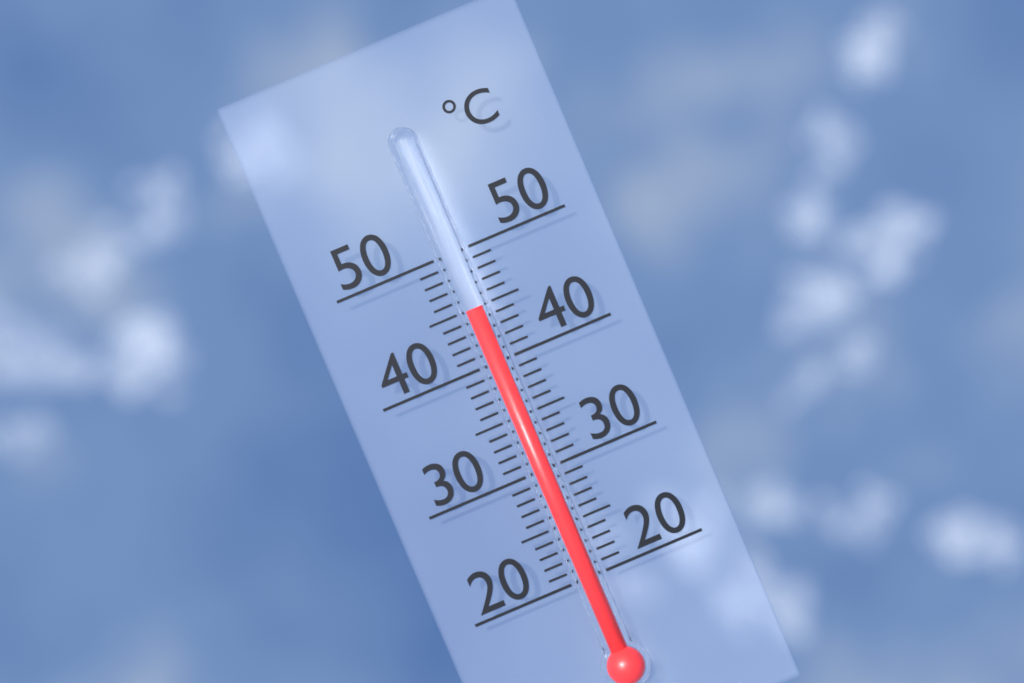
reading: 45 °C
